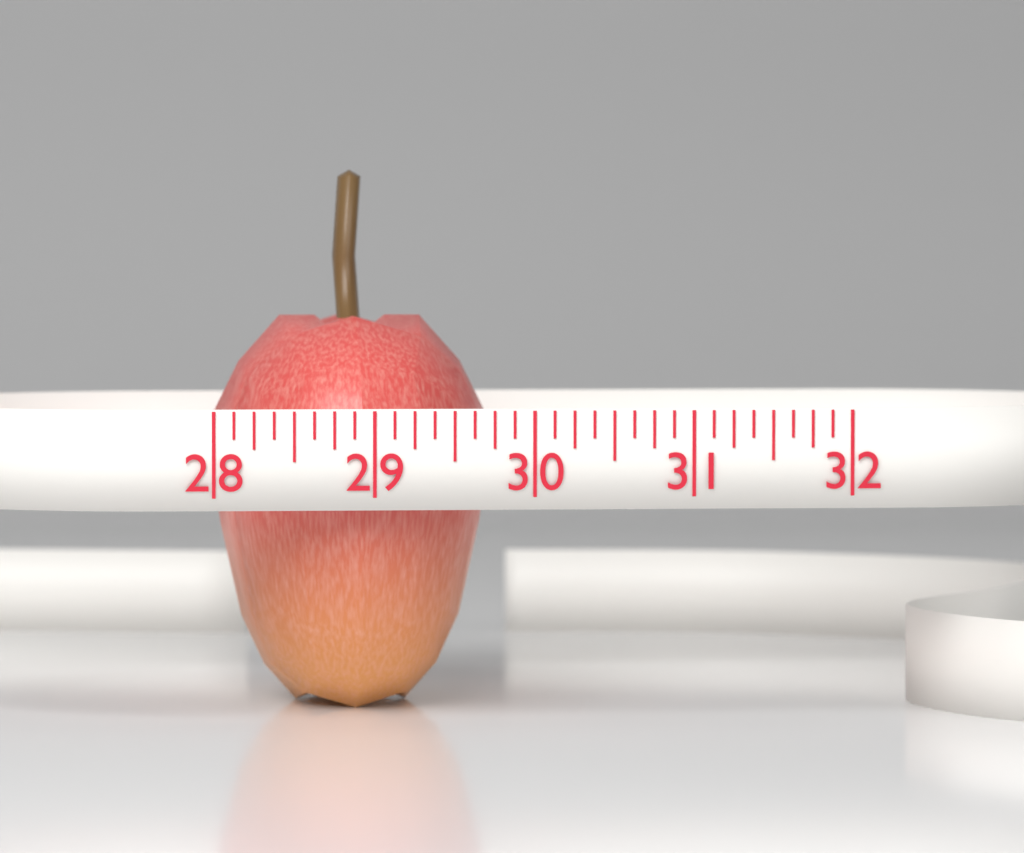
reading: 29.875 (no unit)
